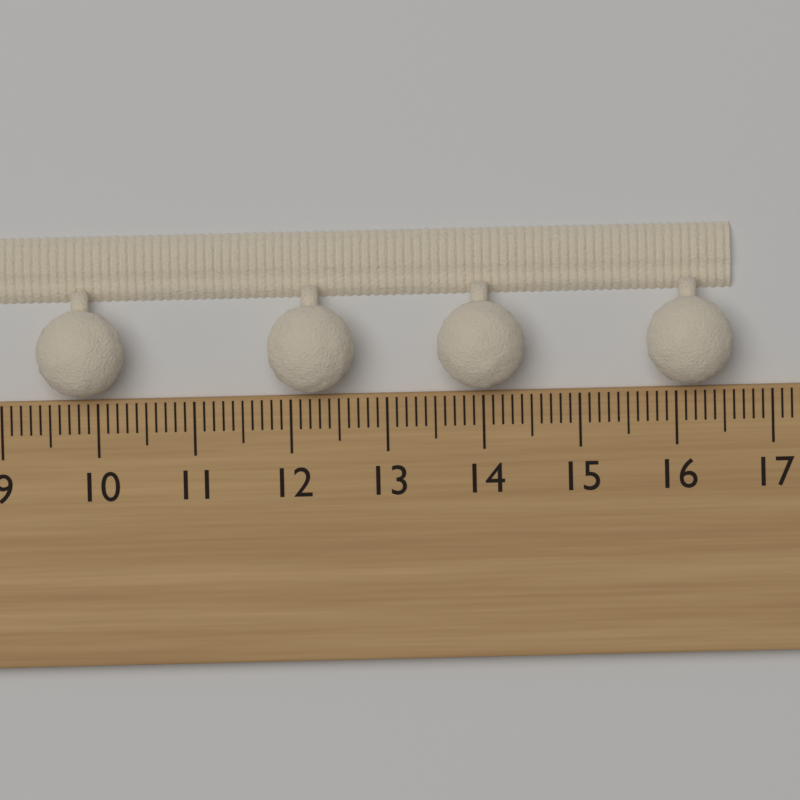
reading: 16.6 cm
